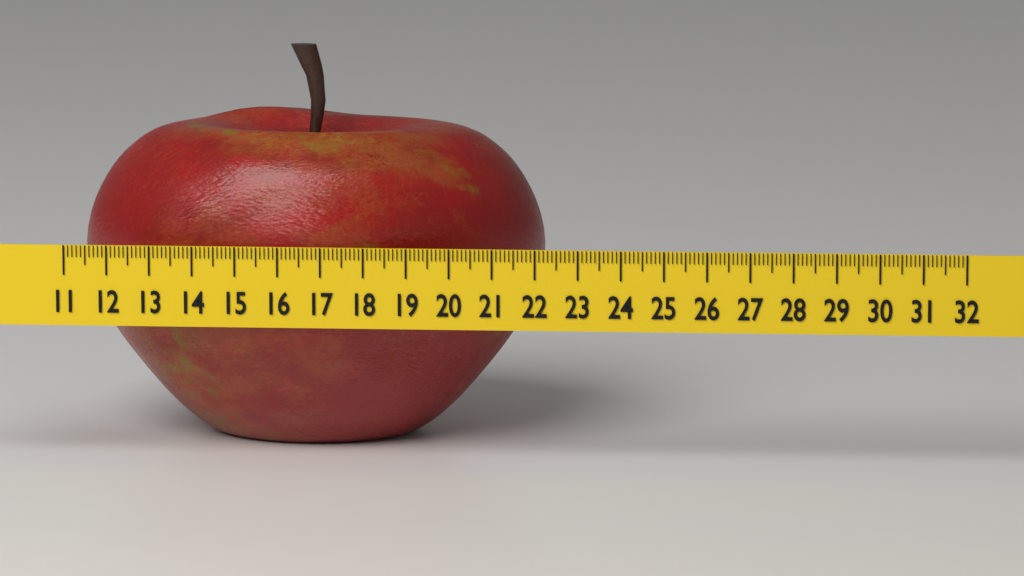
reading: 22.0 (no unit)
